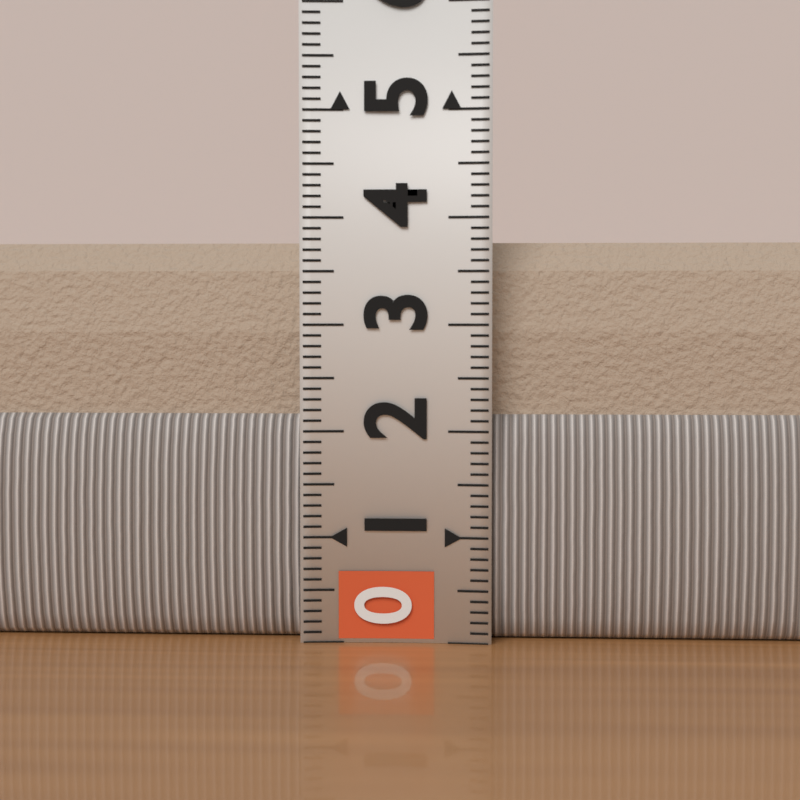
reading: 3.9 (no unit)
